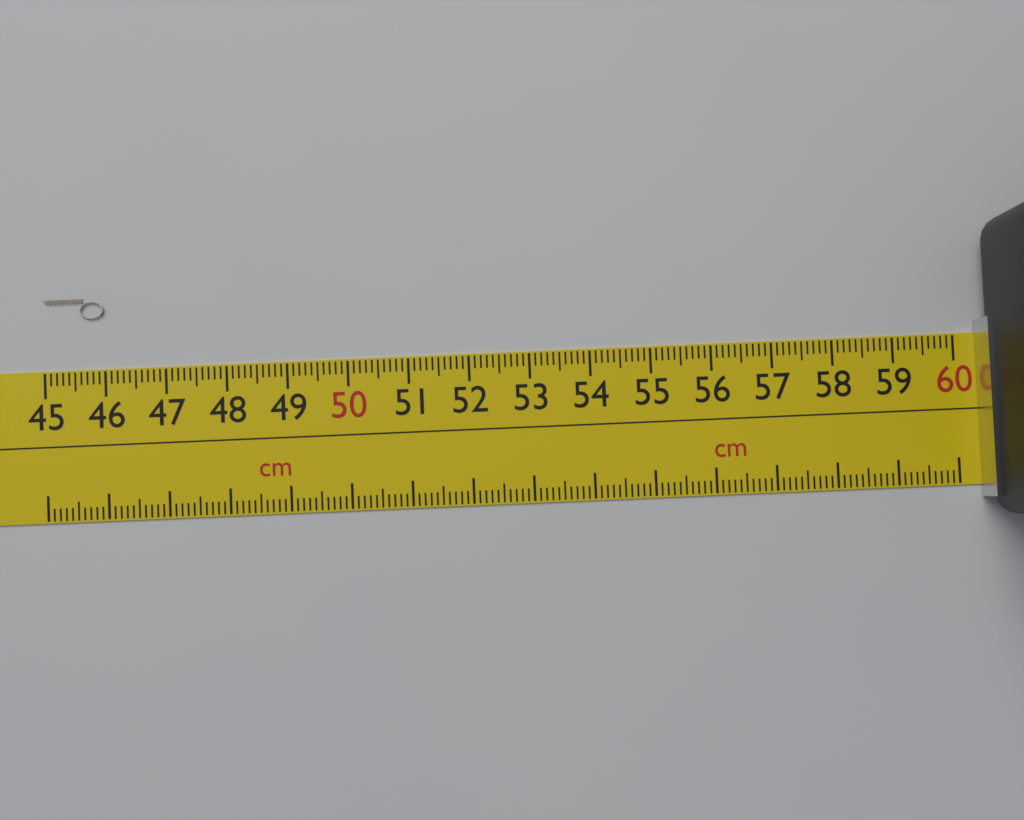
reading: 46.0 cm
